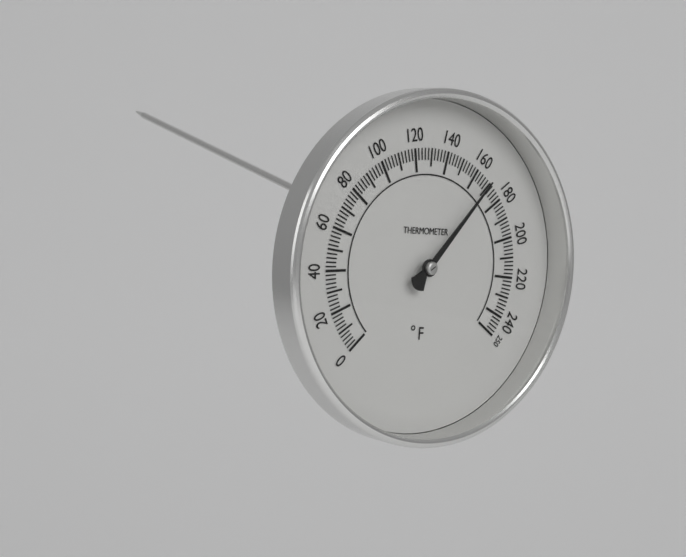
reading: 168 °F
